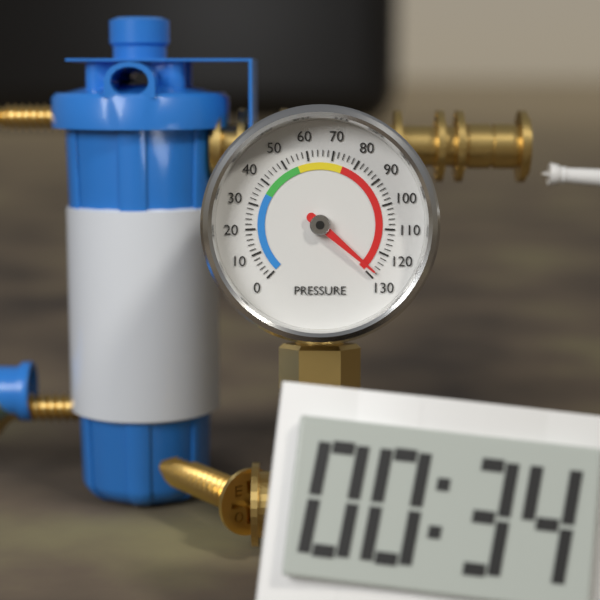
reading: 128 (no unit)
